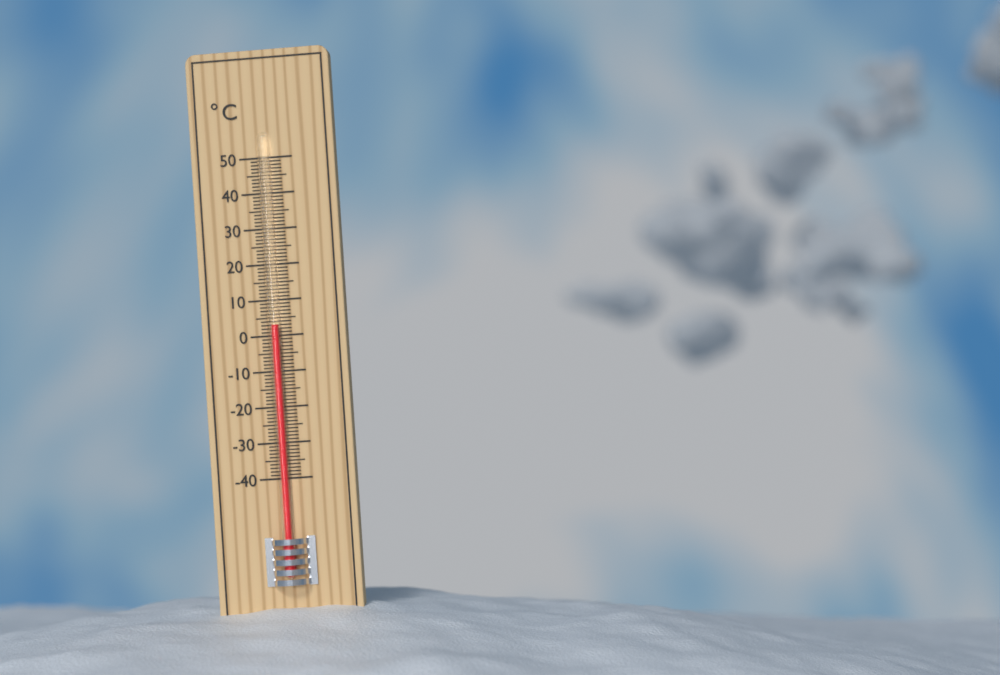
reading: 3 °C
